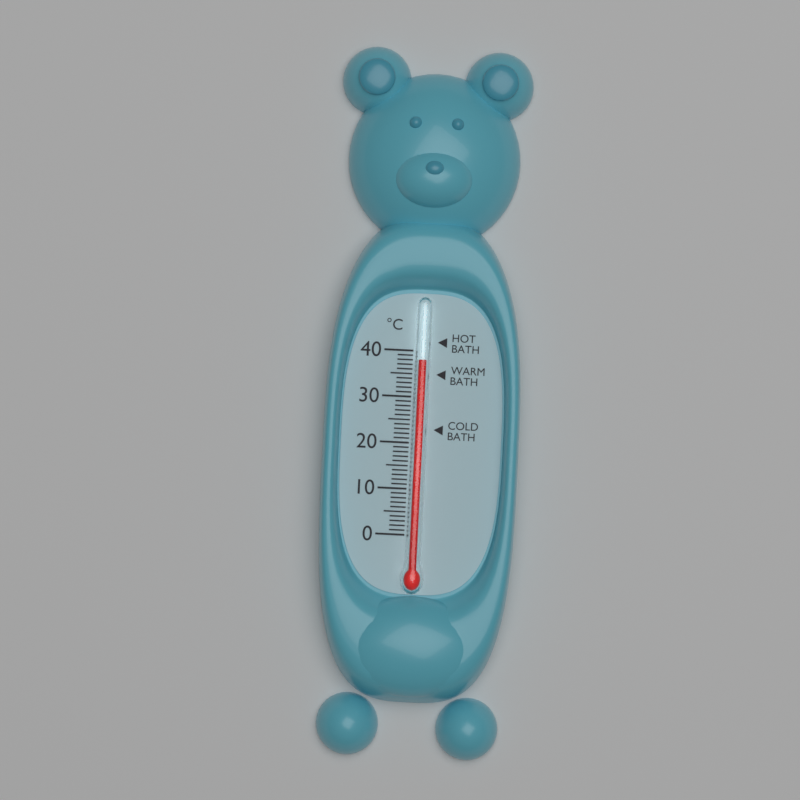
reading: 38 °C
